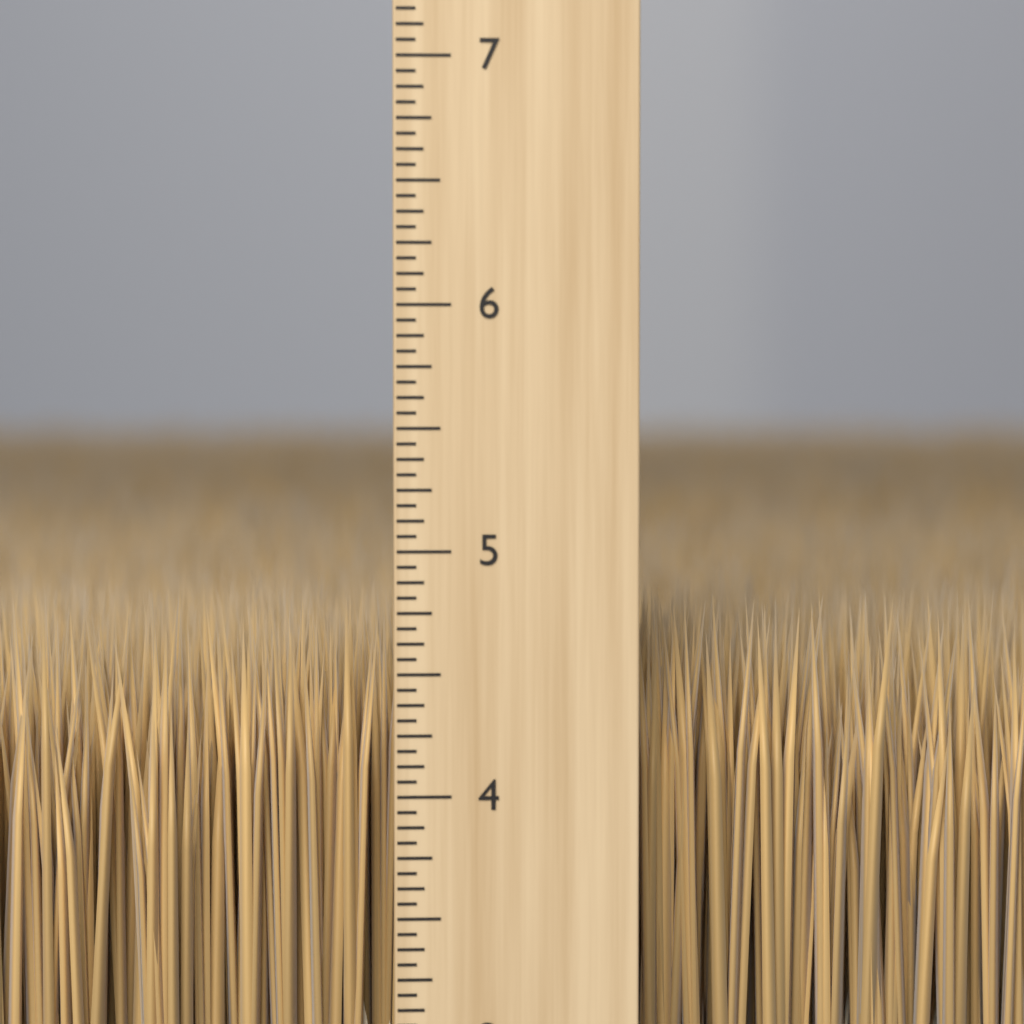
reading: 4.8125 inch
